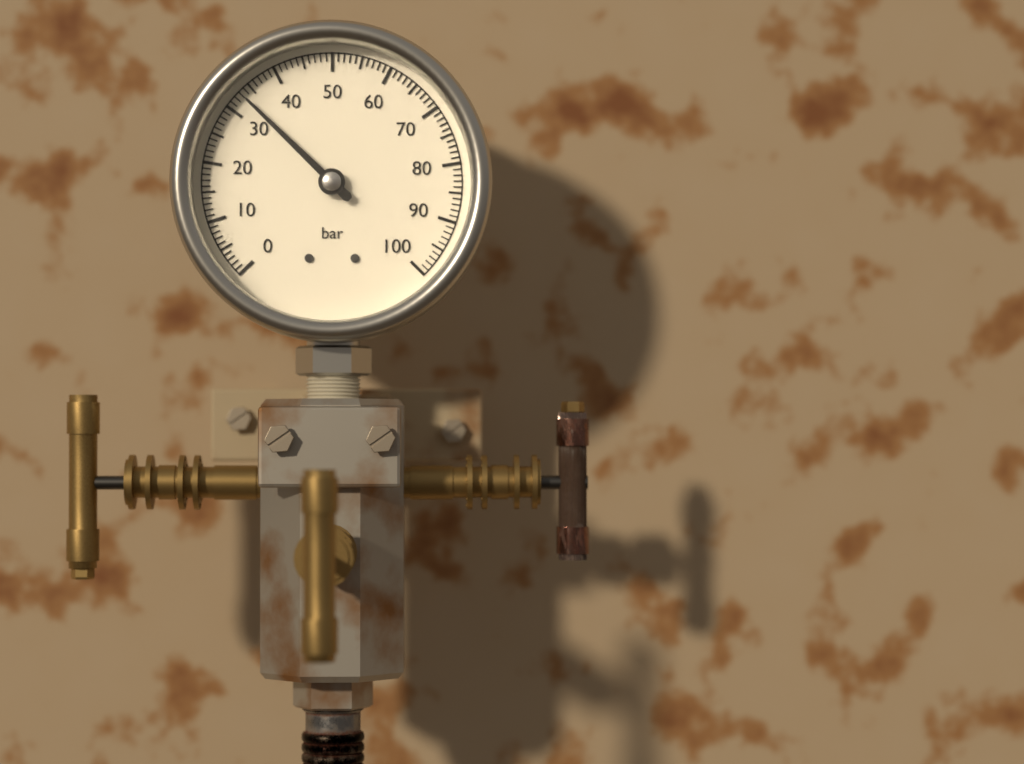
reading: 33 bar
